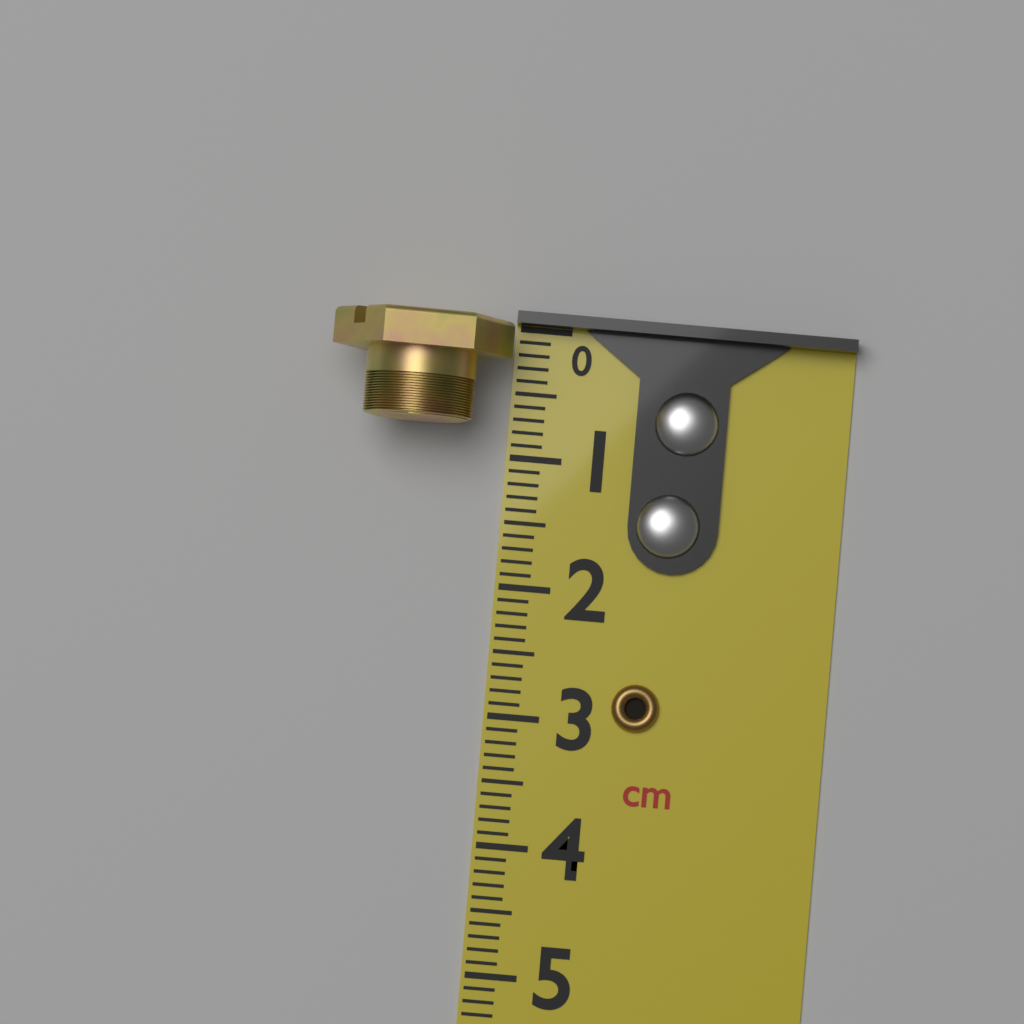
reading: 0.8 cm
